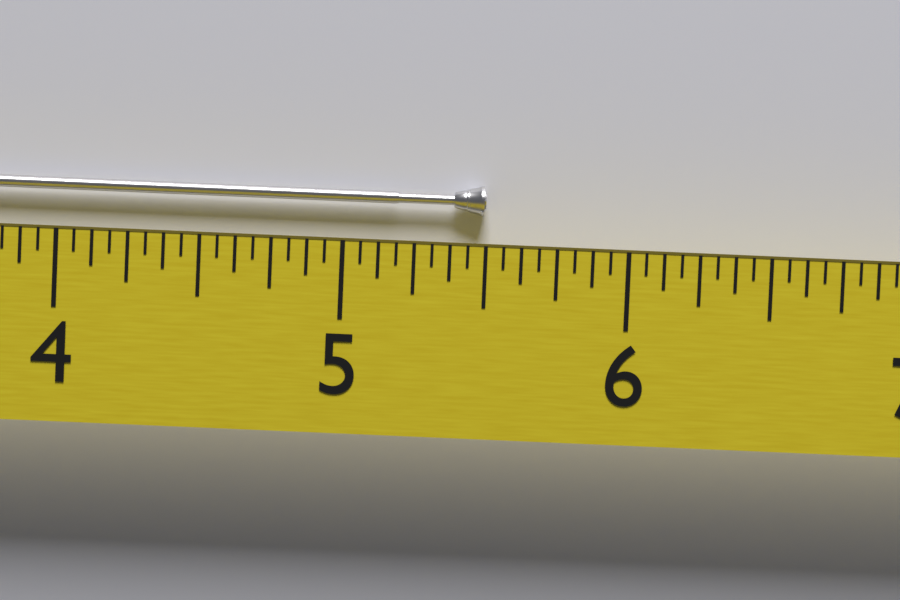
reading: 5.5000 (no unit)
